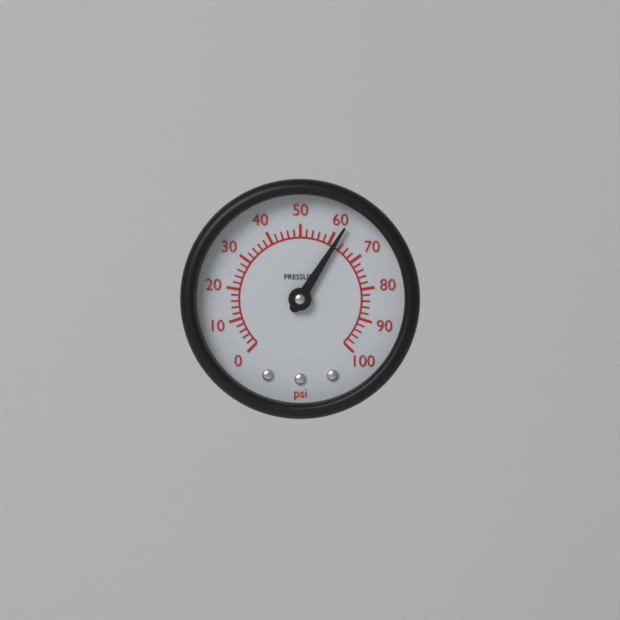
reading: 62 psi
